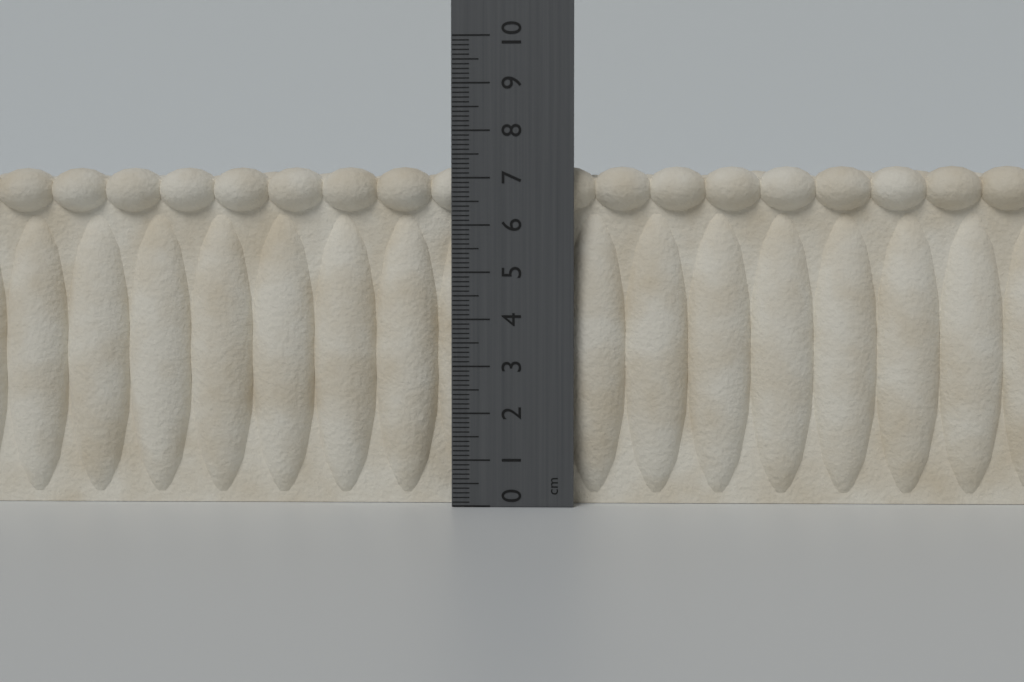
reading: 7.3 cm
